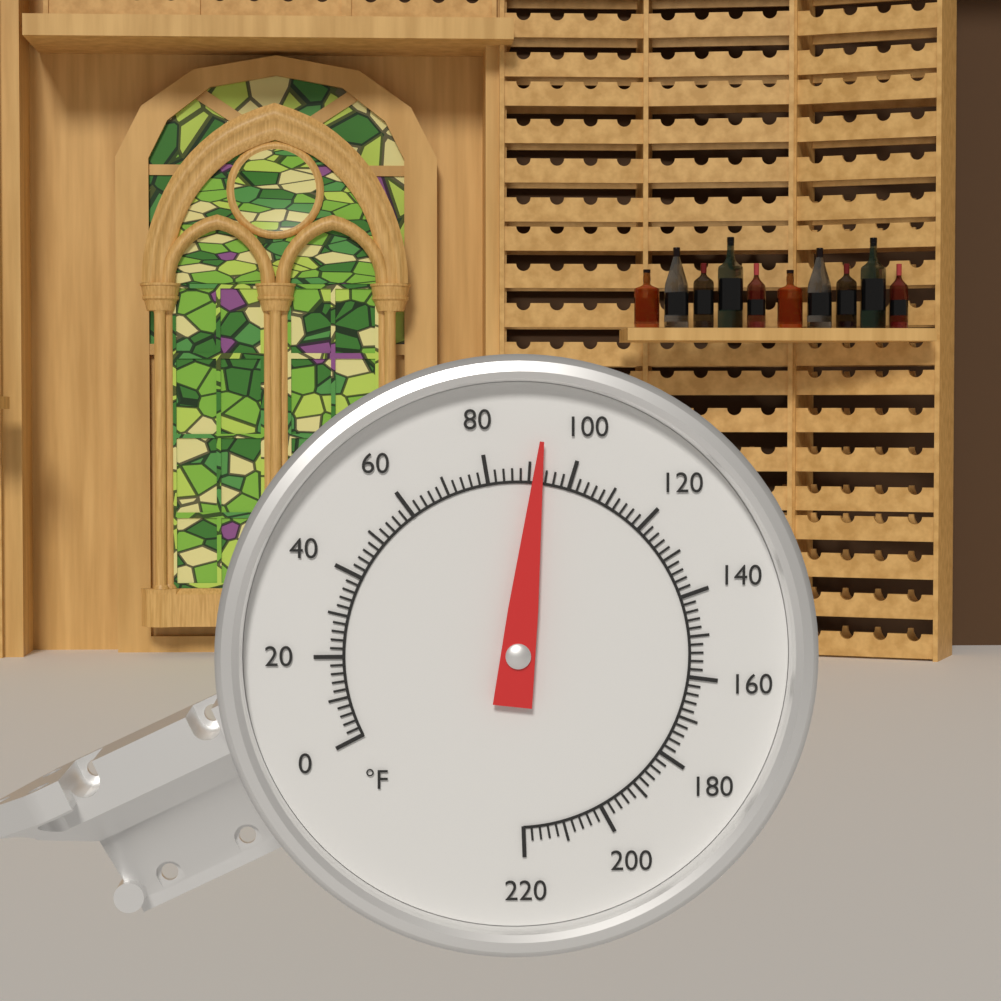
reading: 92 °F
